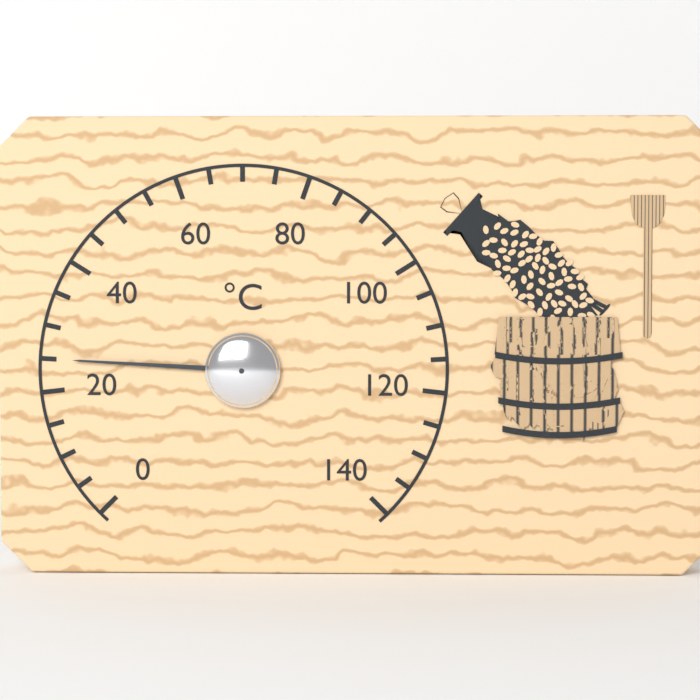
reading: 25 °C
